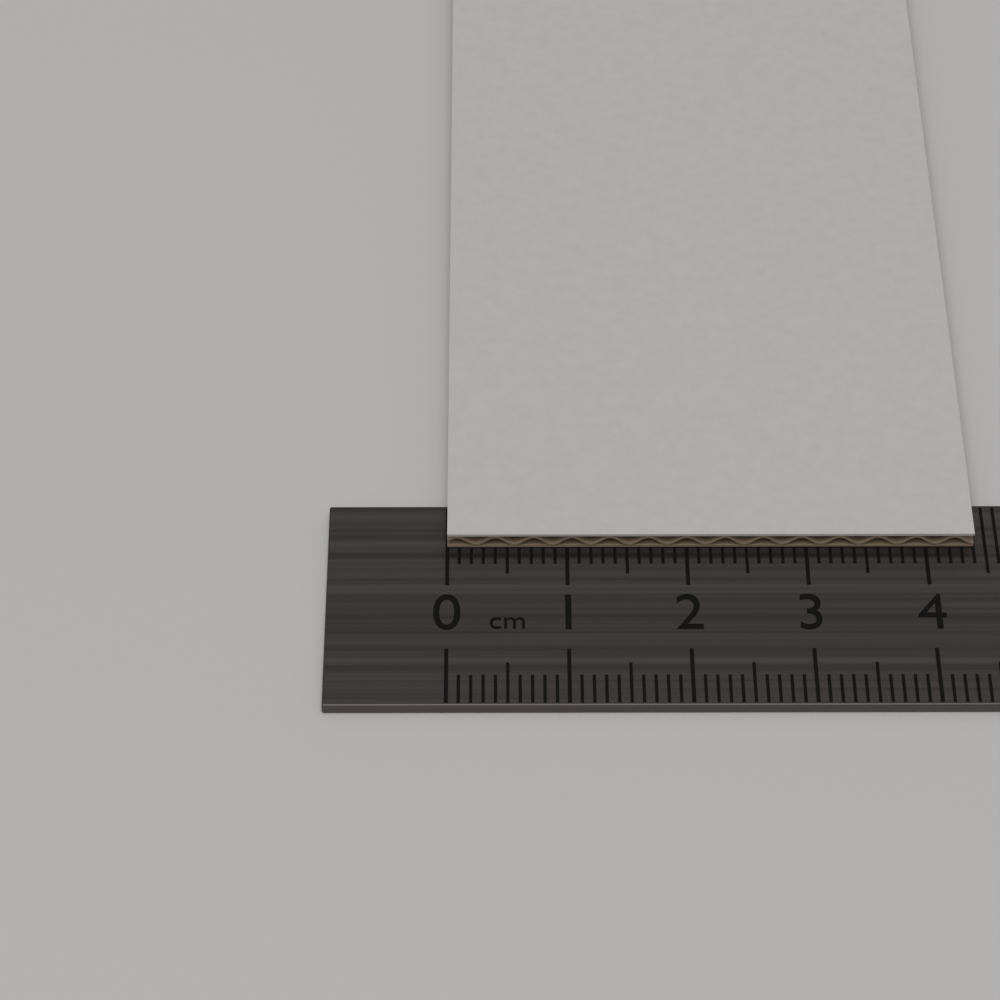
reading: 4.4 cm
